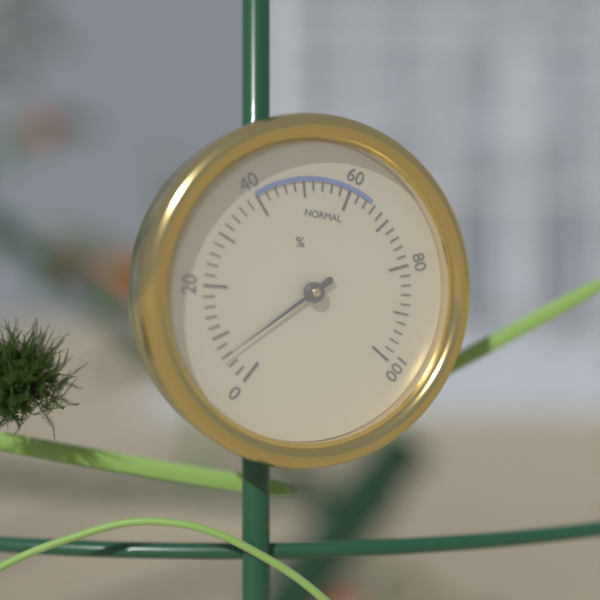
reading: 6 %
